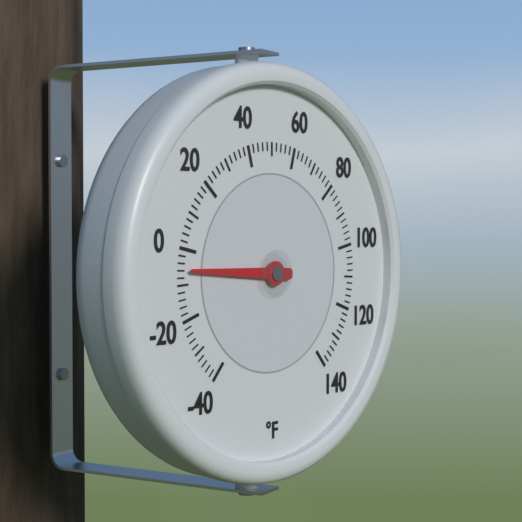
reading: -6 °F
